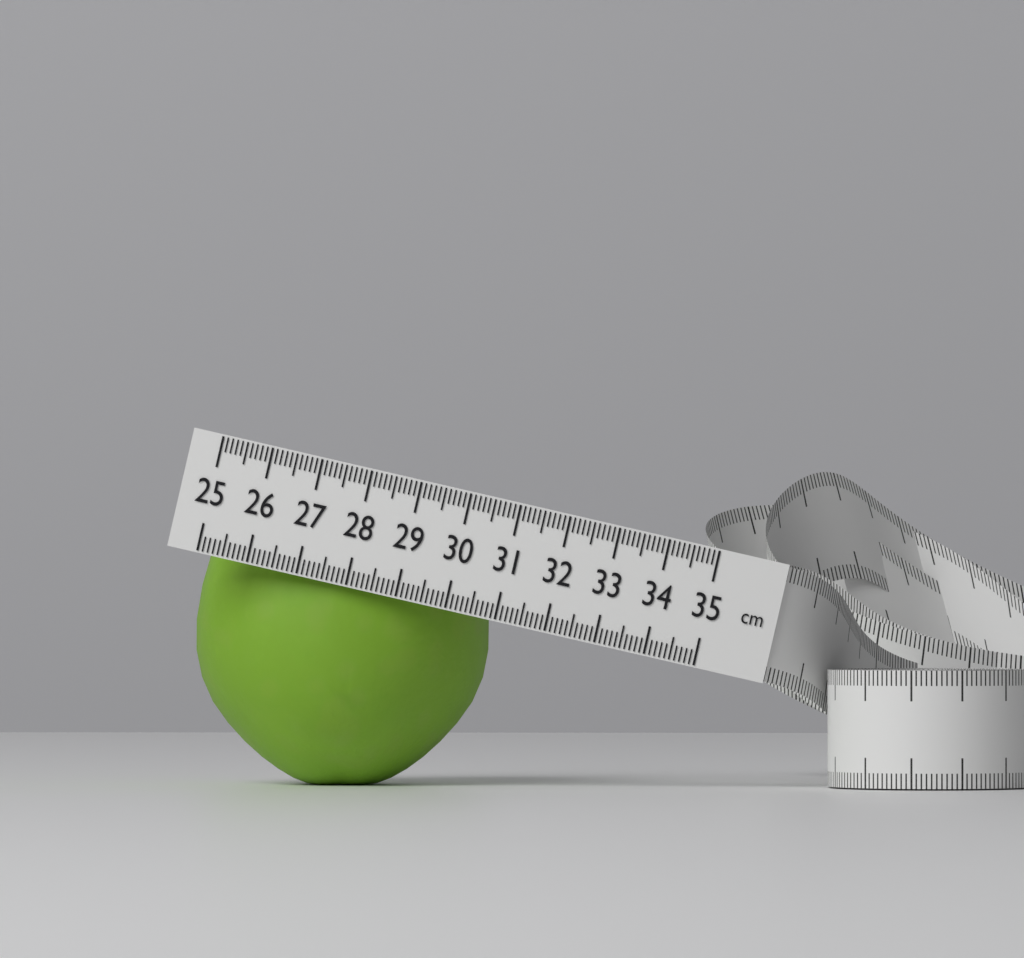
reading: 30.9 cm
